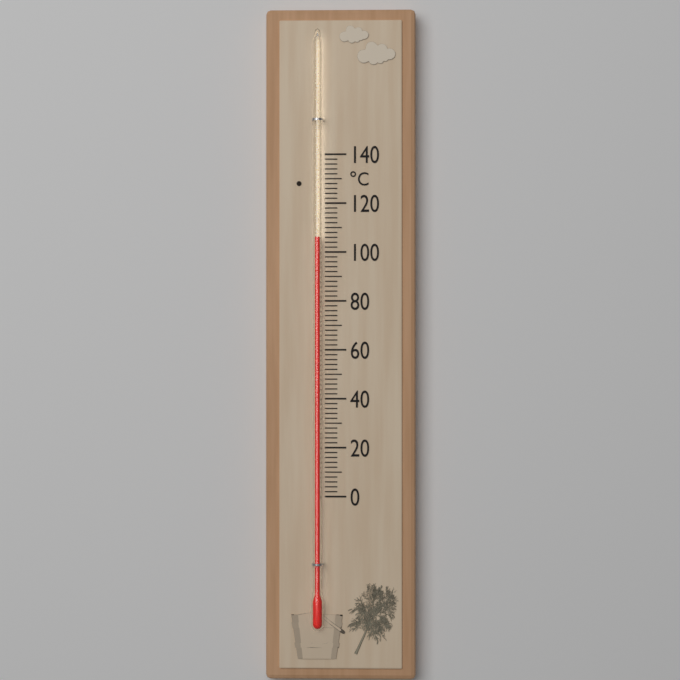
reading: 106 °C
